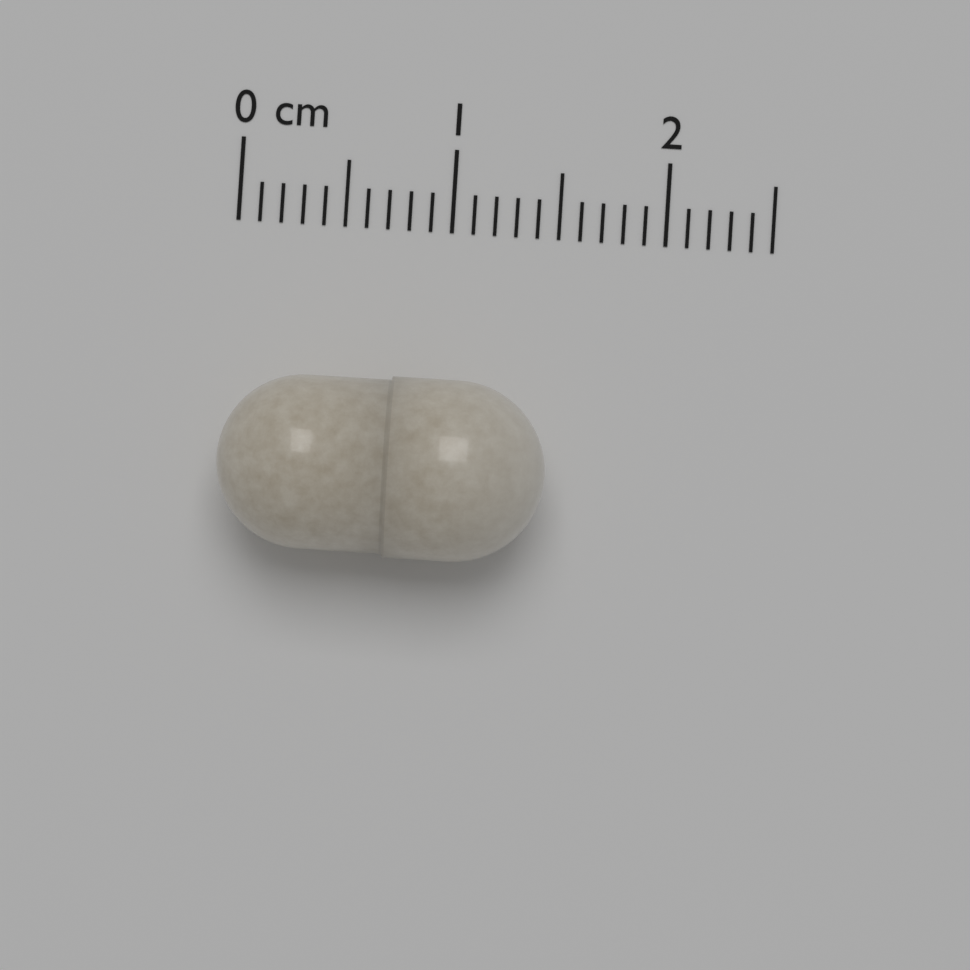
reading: 1.5 cm
